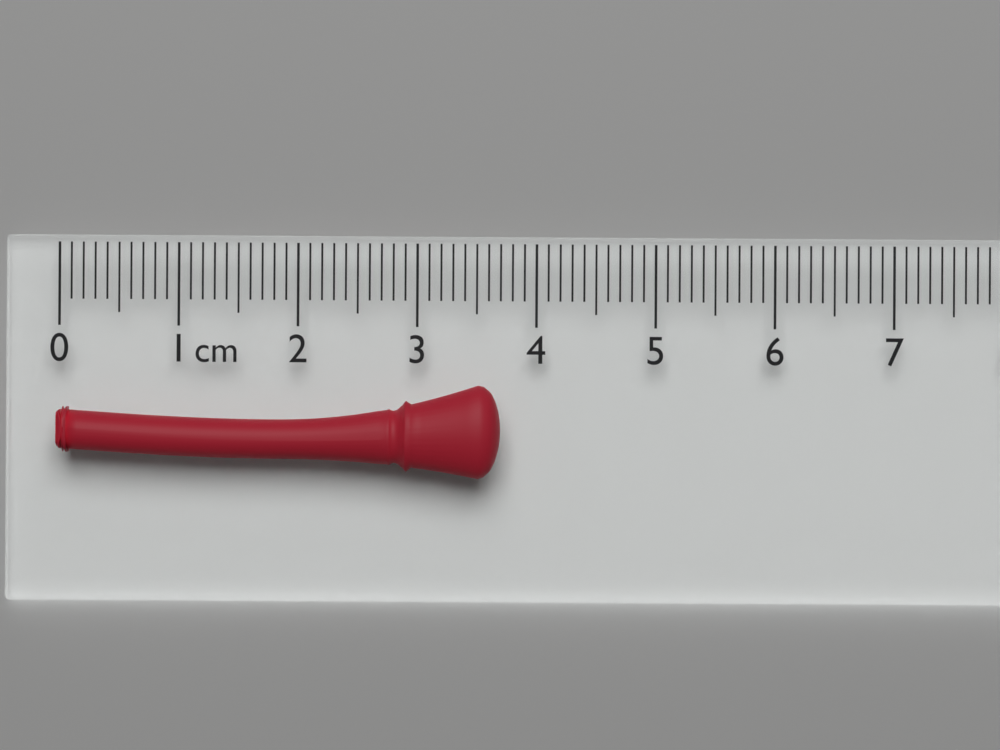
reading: 3.7 cm
